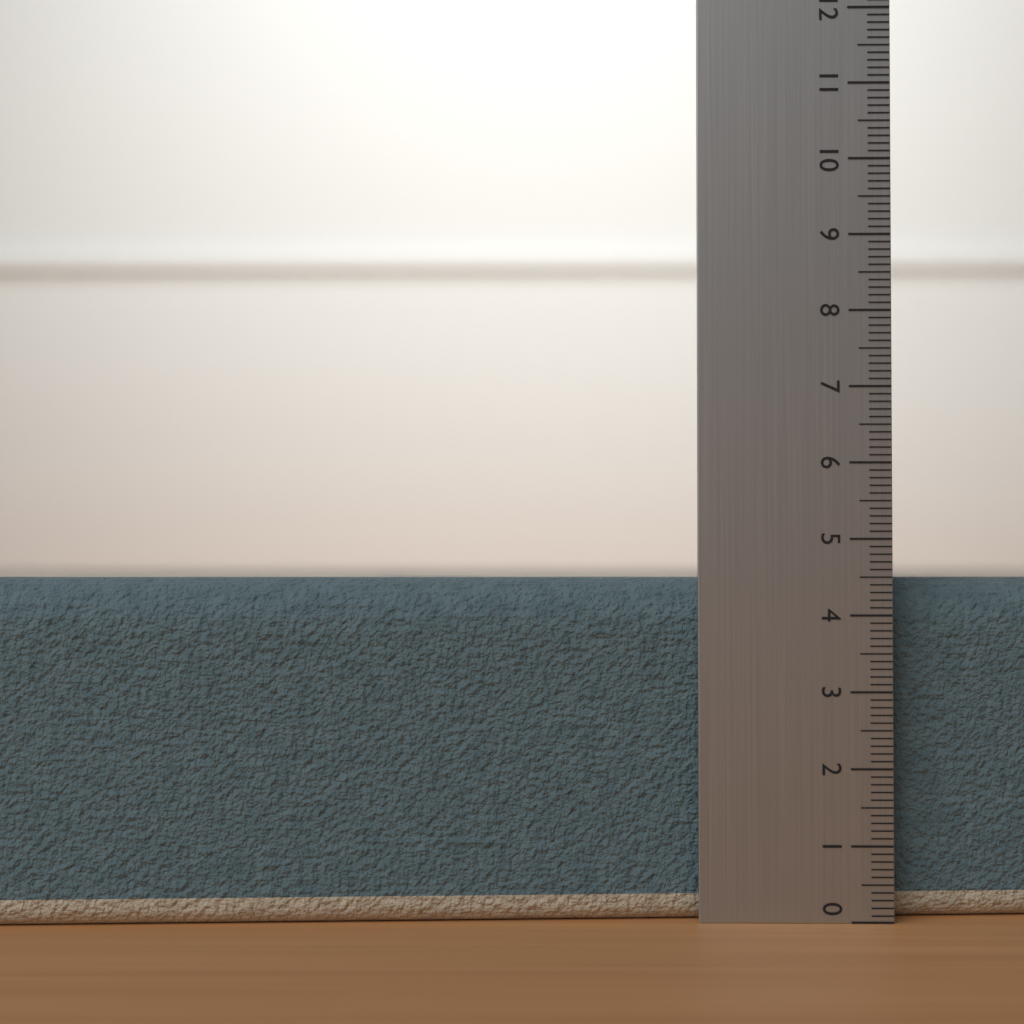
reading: 4.5 (no unit)
